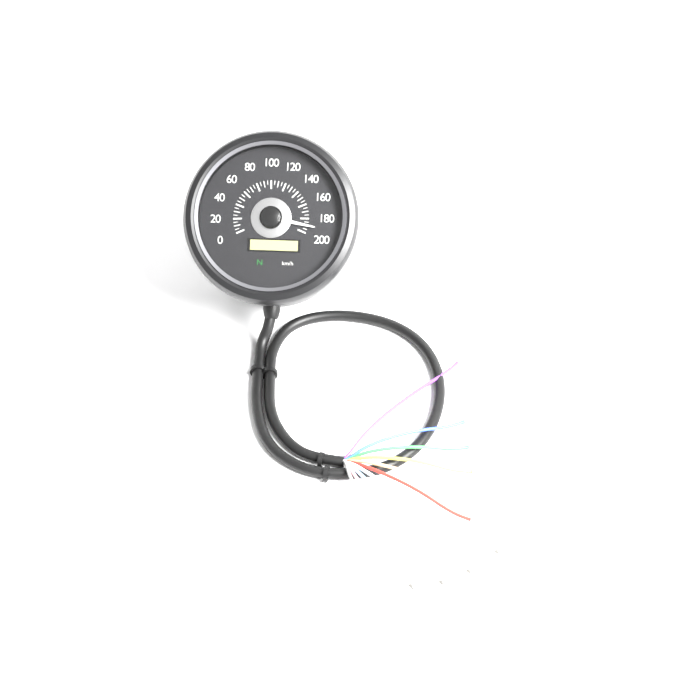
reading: 190 km/h
